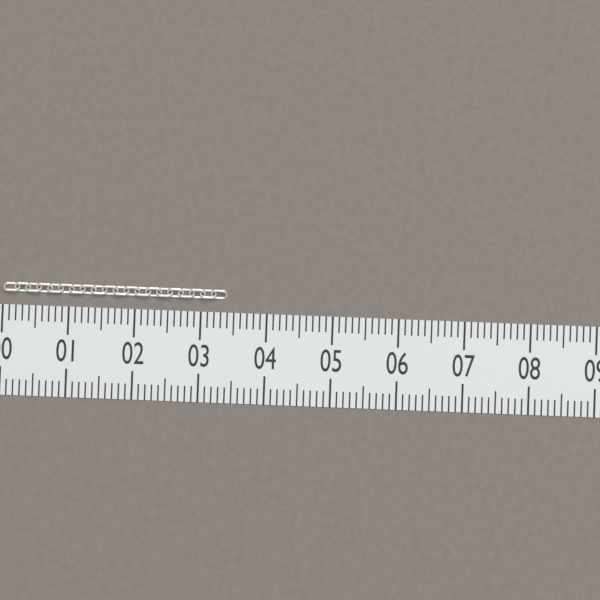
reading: 3.4 (no unit)
